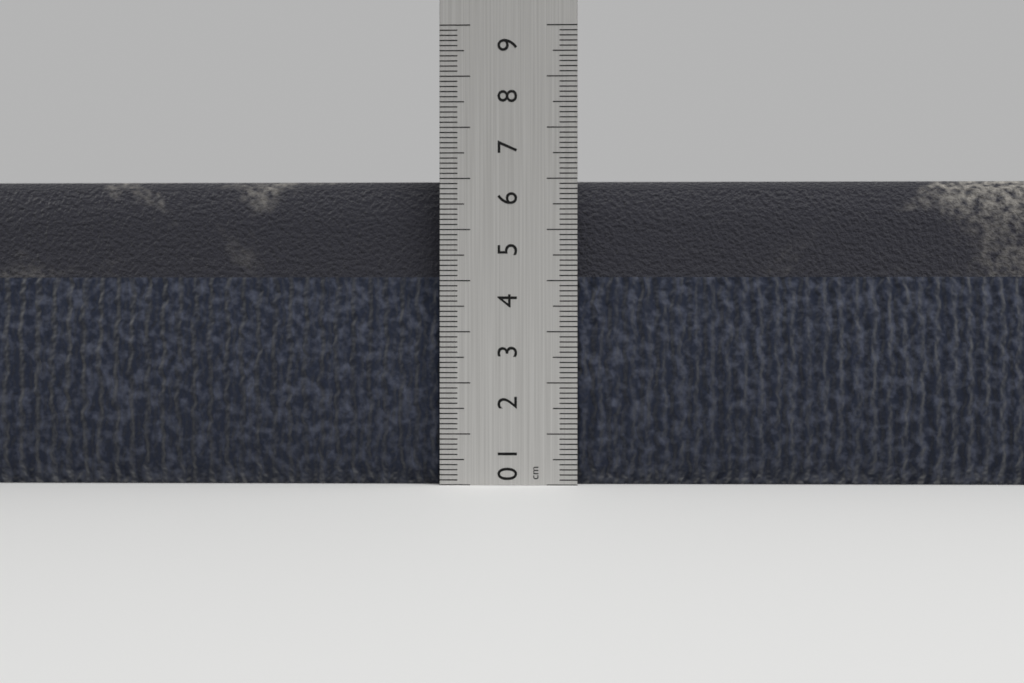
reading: 6.0 cm
